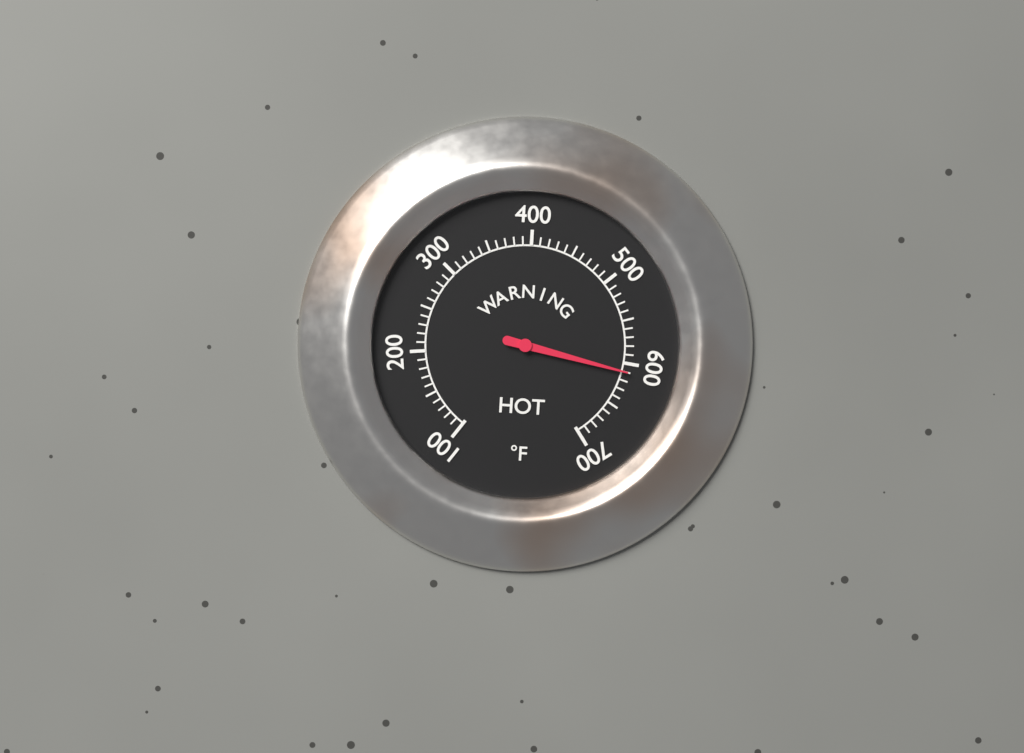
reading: 610 °F
